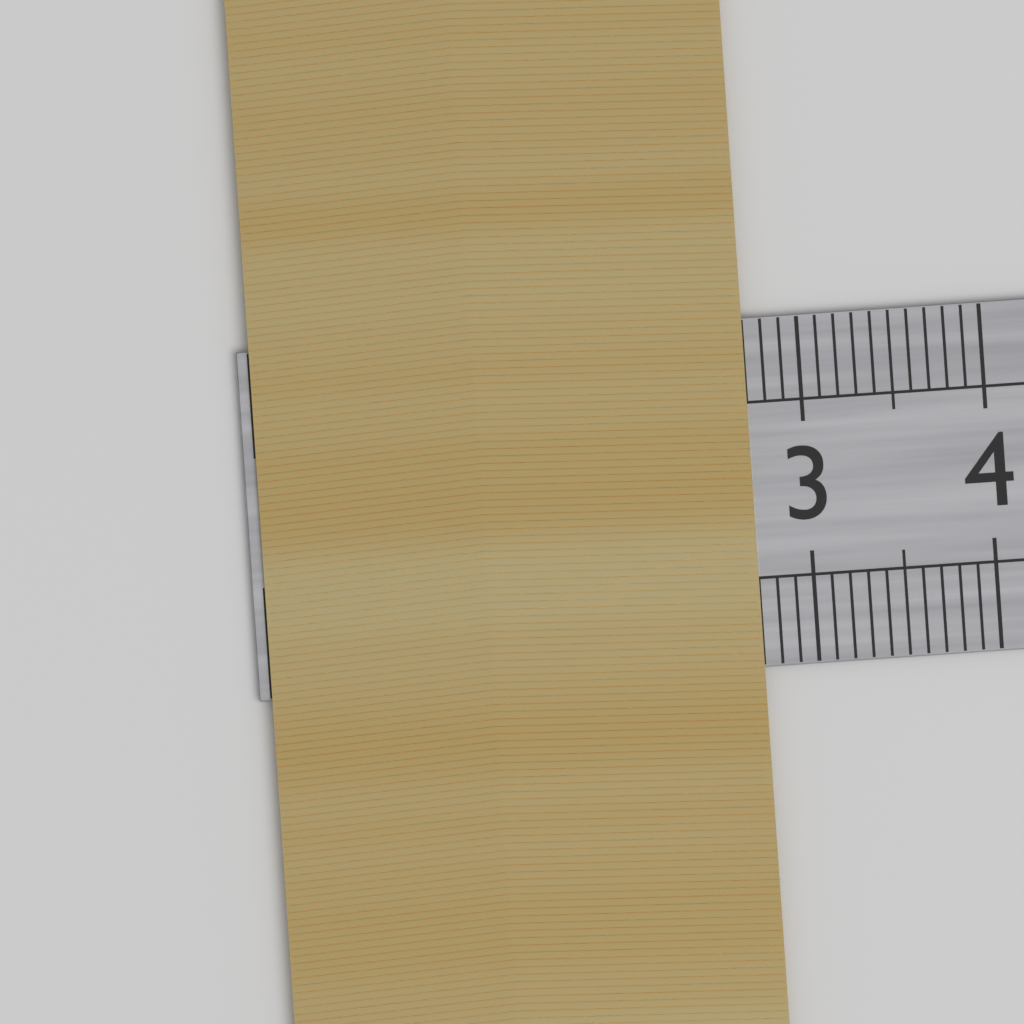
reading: 2.7 cm
